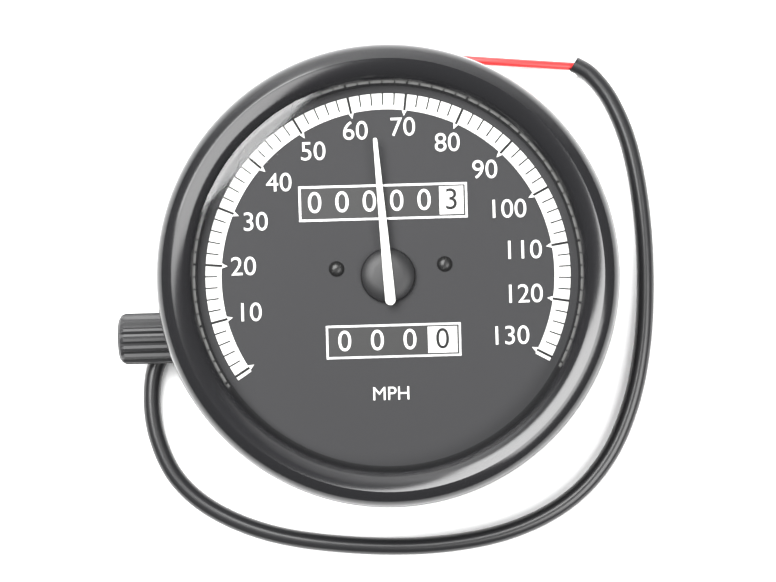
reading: 64 MPH
